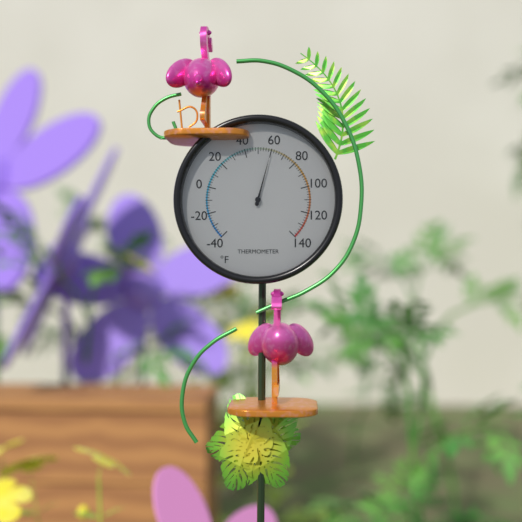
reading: 60 °F
